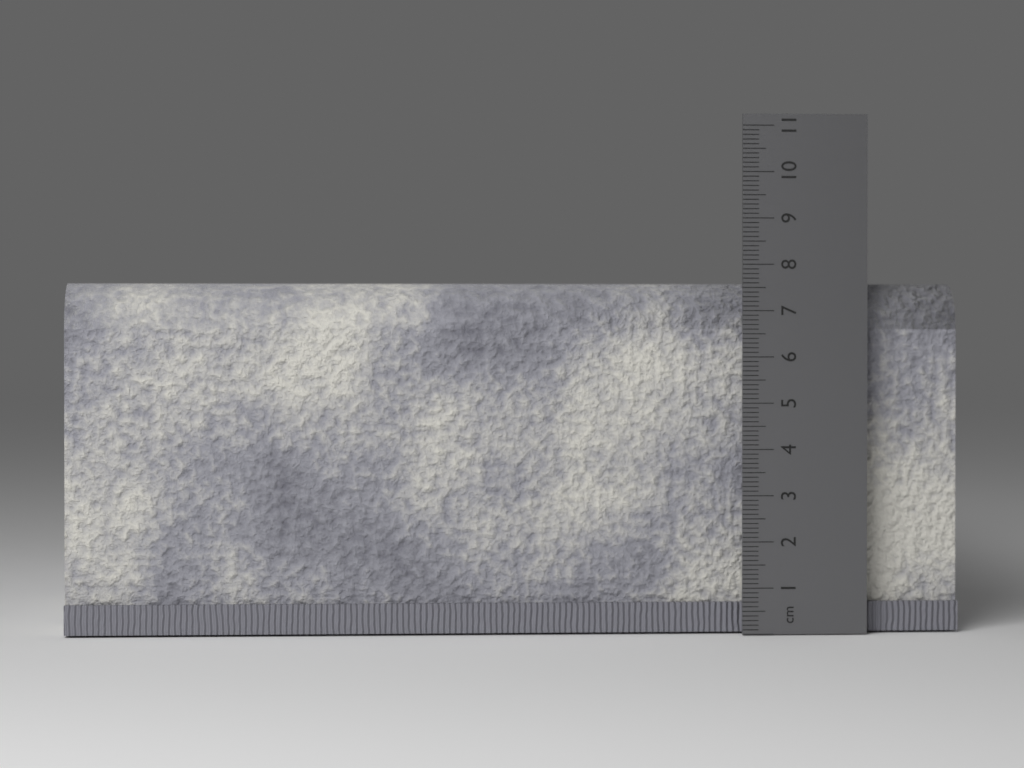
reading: 7.6 cm
